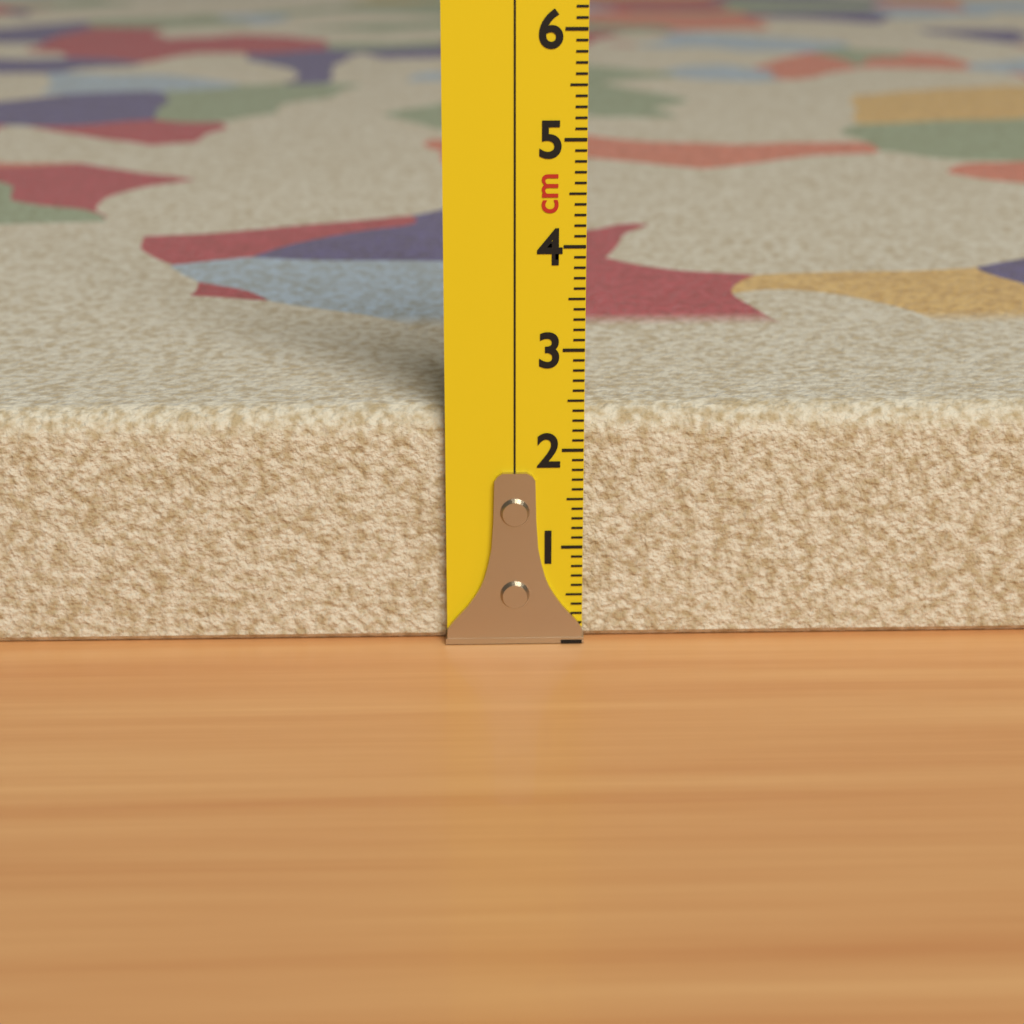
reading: 2.4 cm
